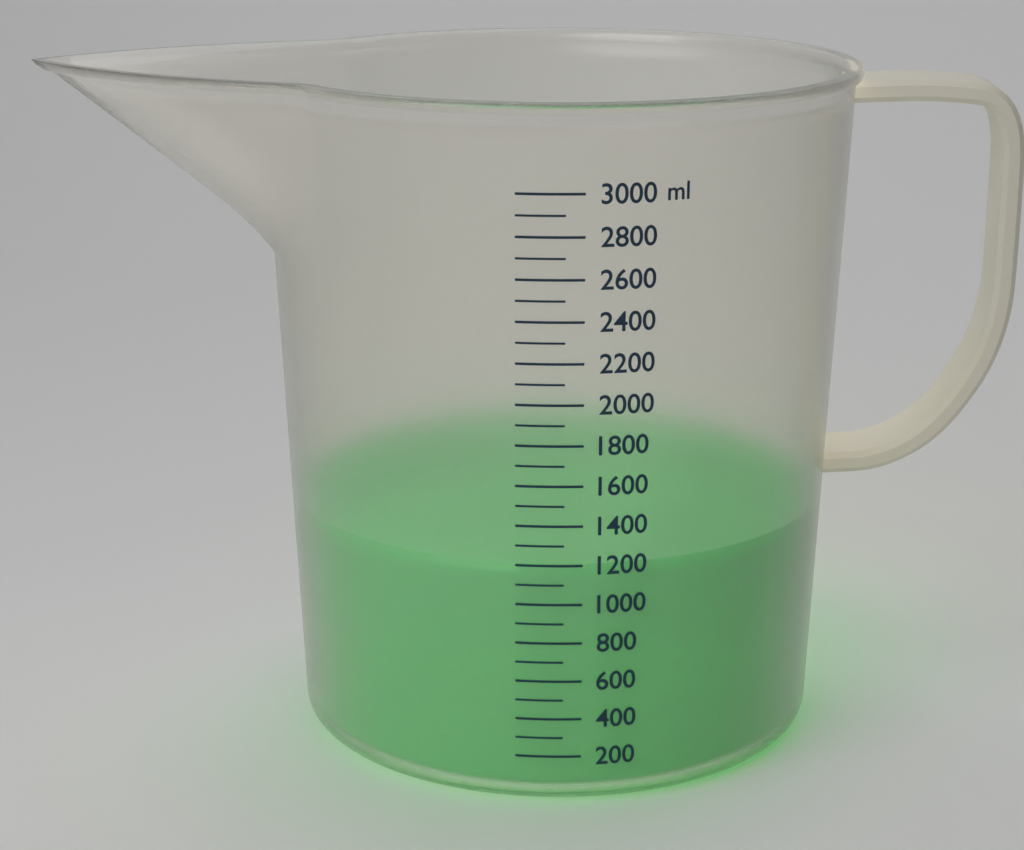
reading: 1200 ml
